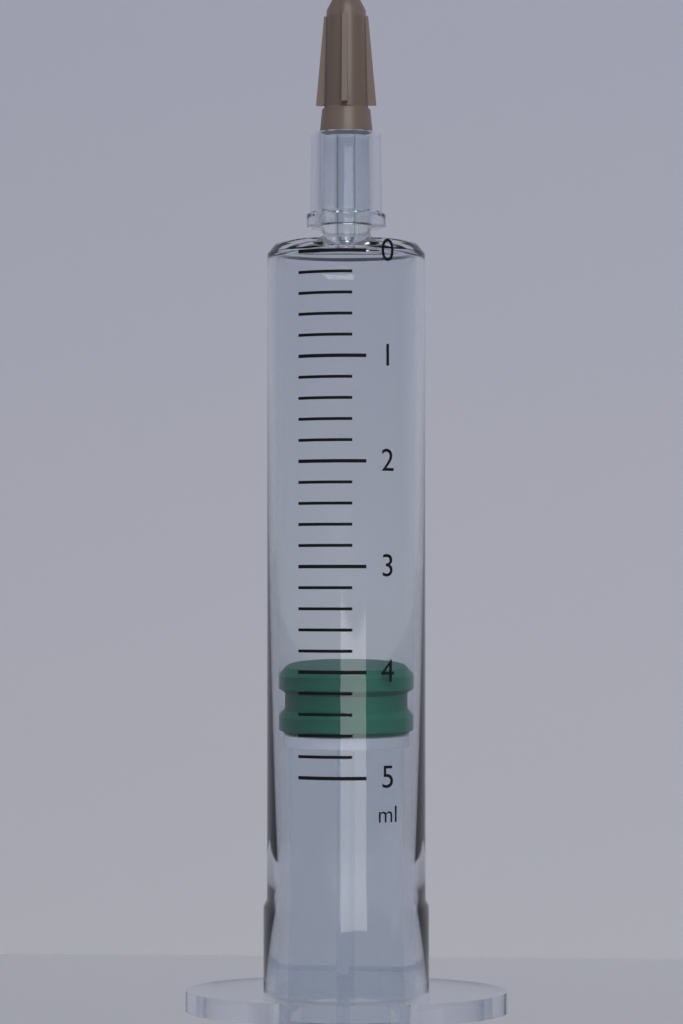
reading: 4.0 ml
